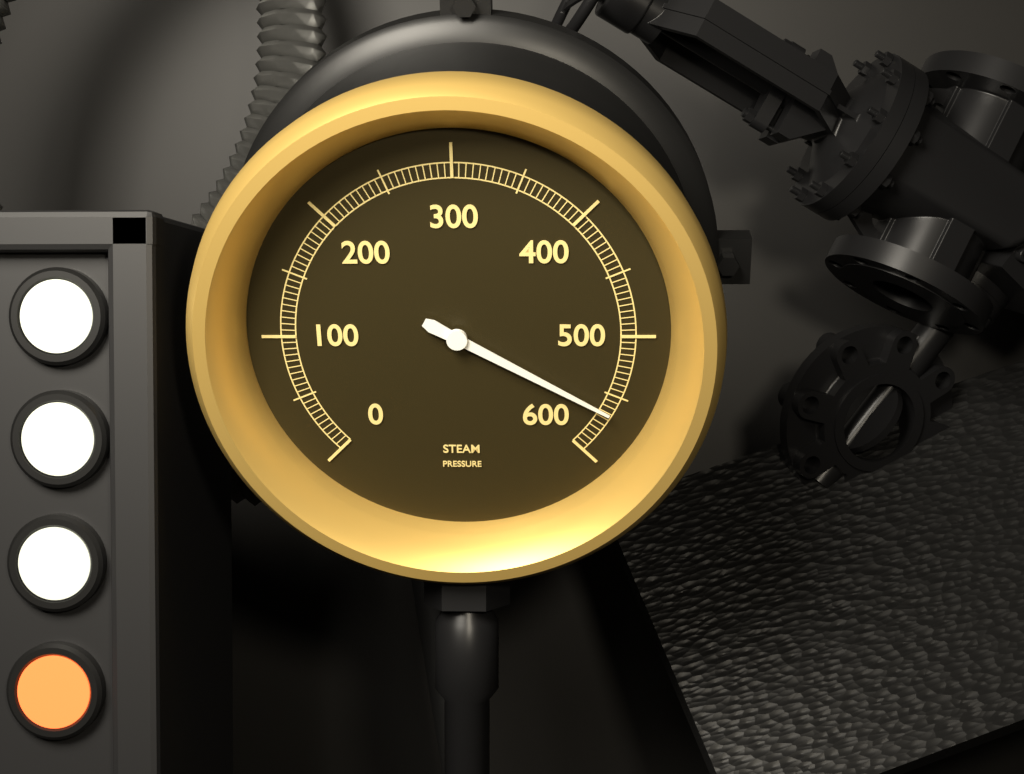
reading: 565 (no unit)
